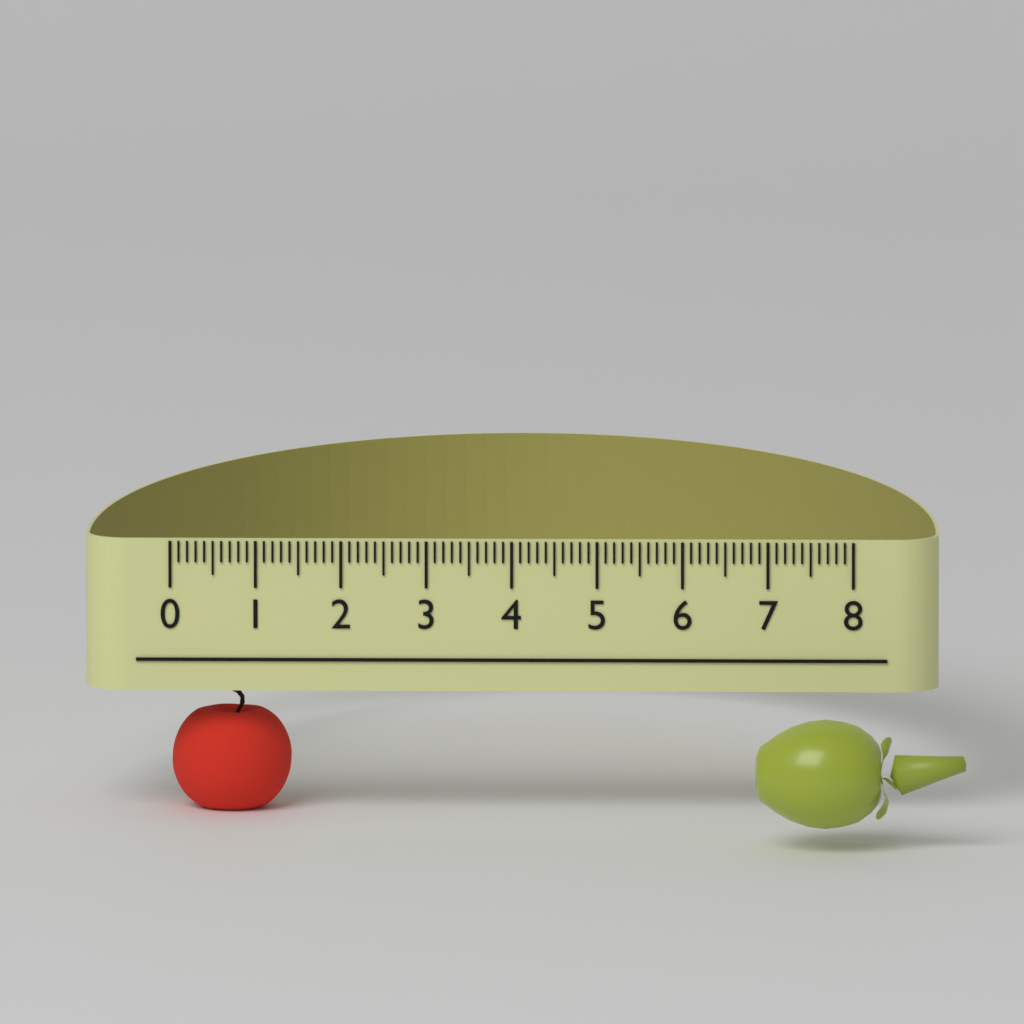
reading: 1.4 (no unit)
